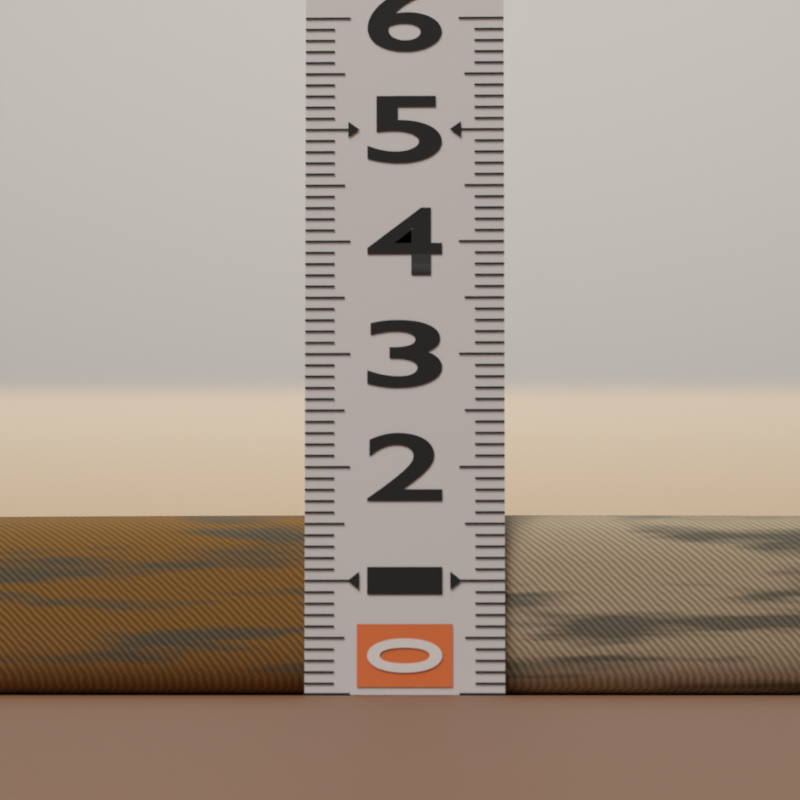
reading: 1.6 (no unit)
